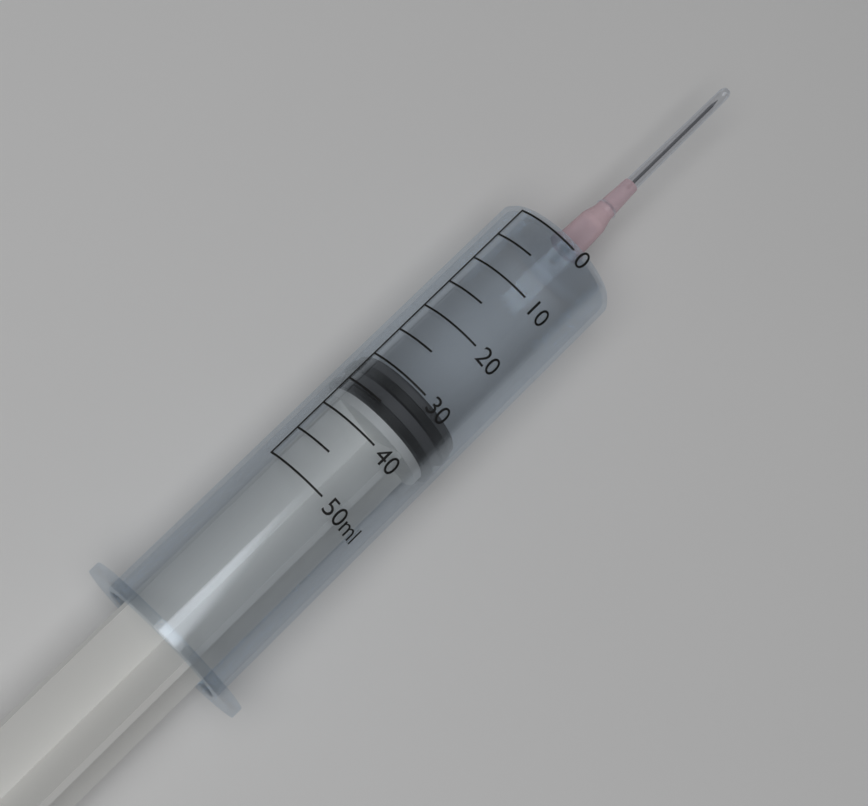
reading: 30 ml
